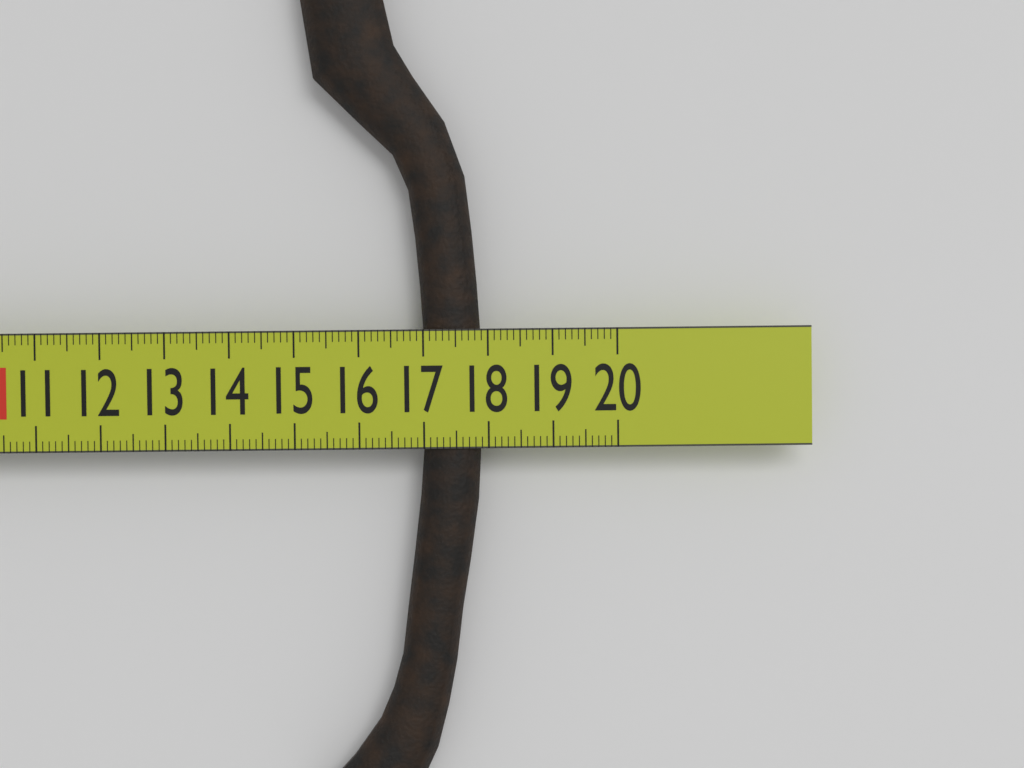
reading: 17.9 cm
